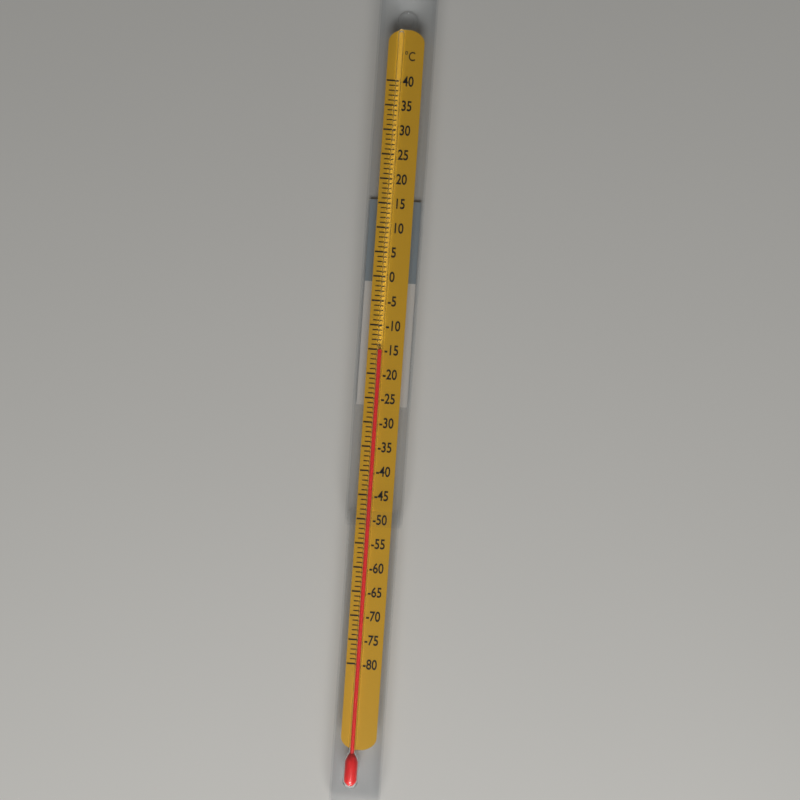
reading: -15 °C
